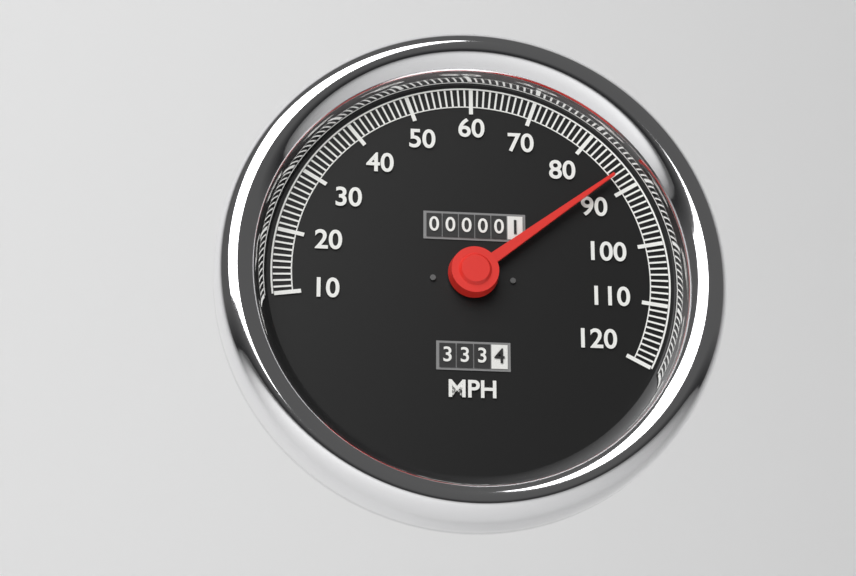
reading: 87 MPH
